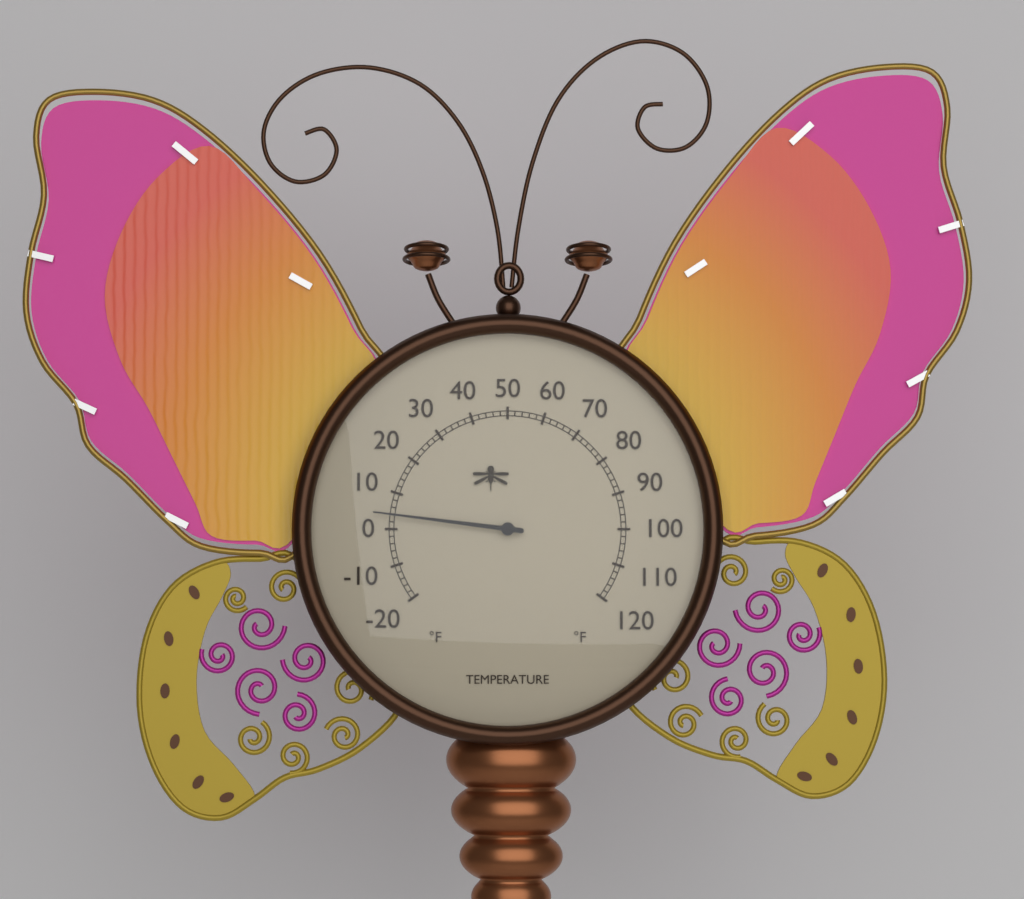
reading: 4 °F
